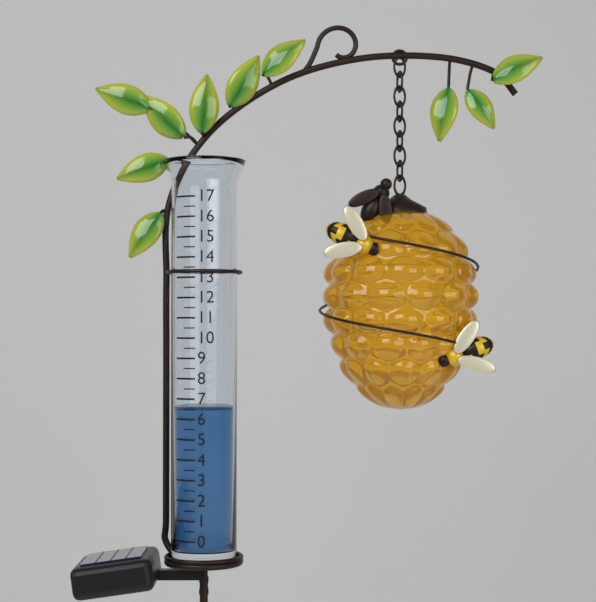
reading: 6.5 (no unit)
